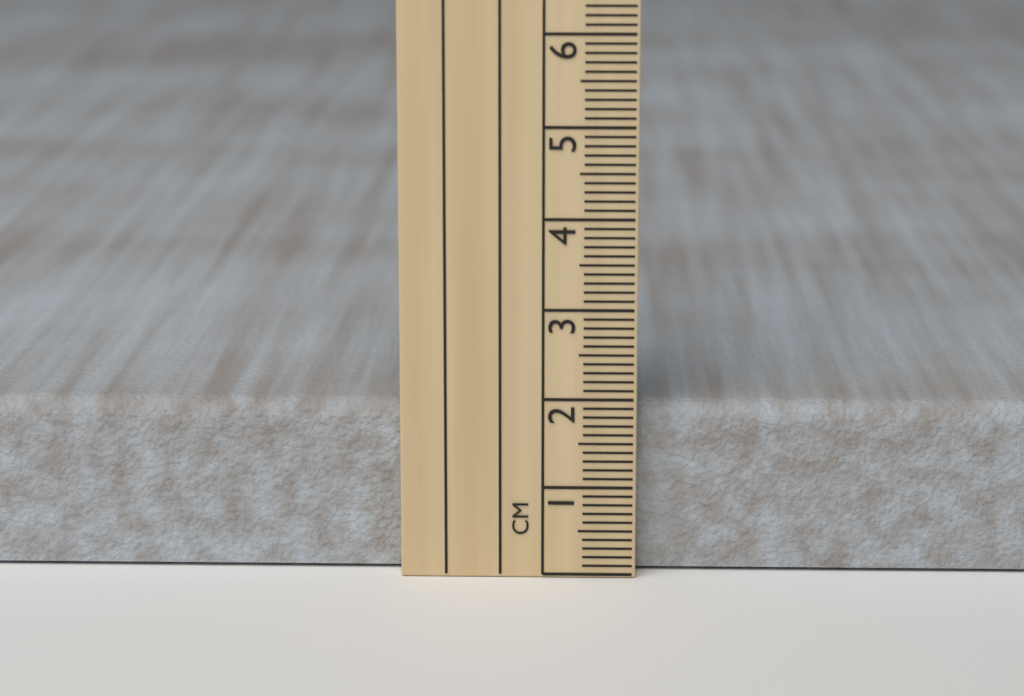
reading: 1.9 cm
